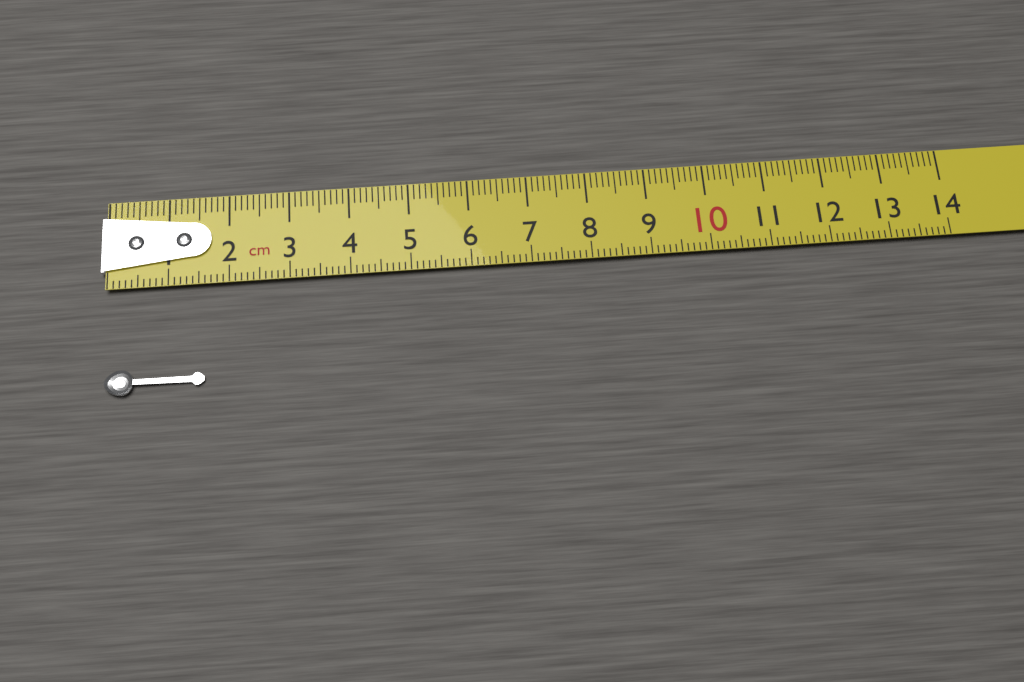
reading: 1.6 cm
